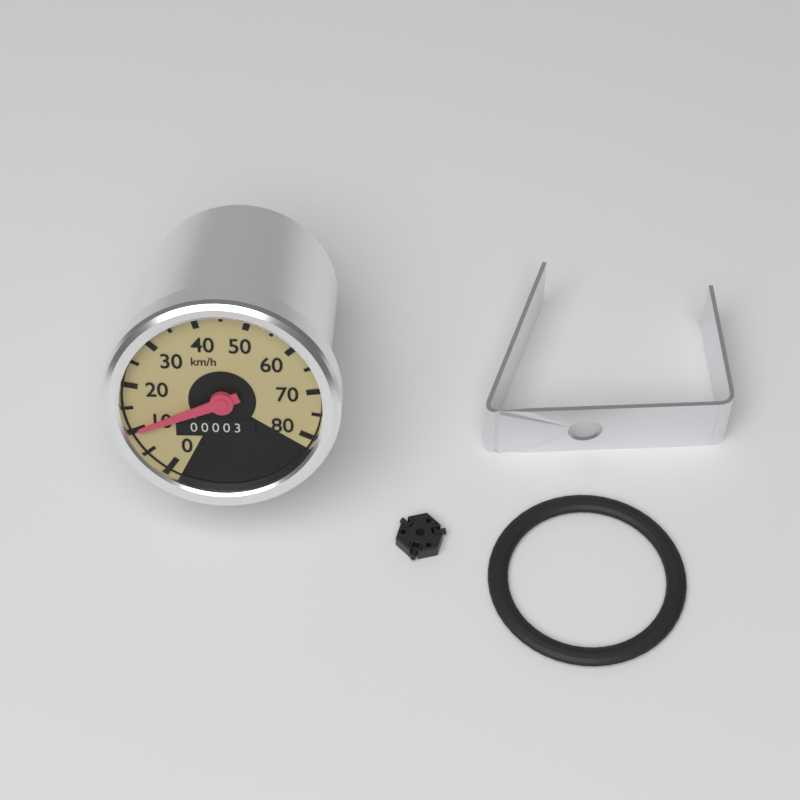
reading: 10 km/h
